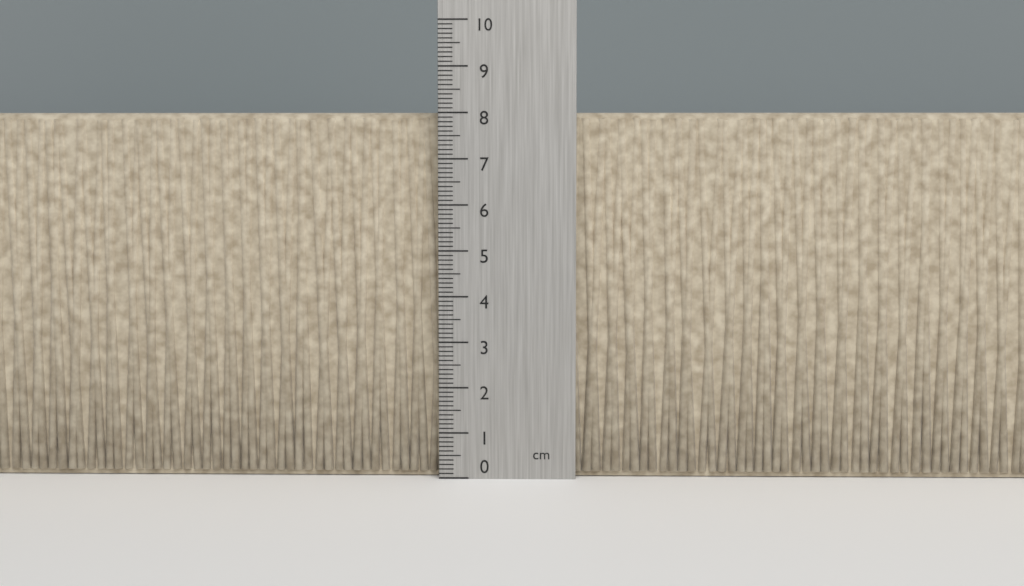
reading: 8.0 cm
